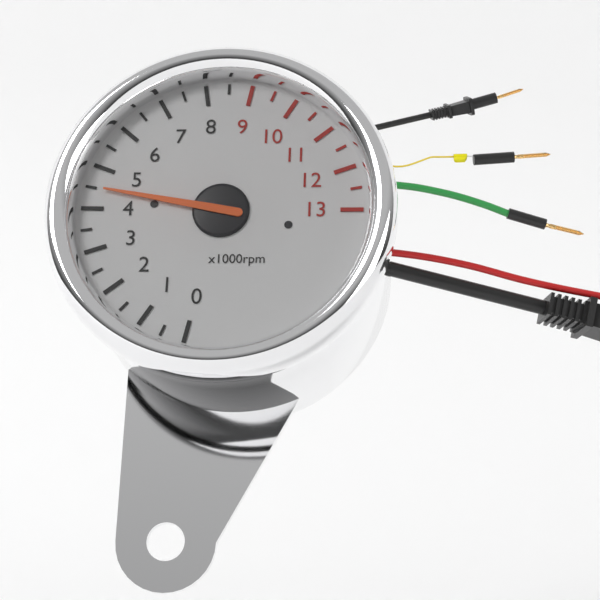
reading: 4.5 x1000rpm
